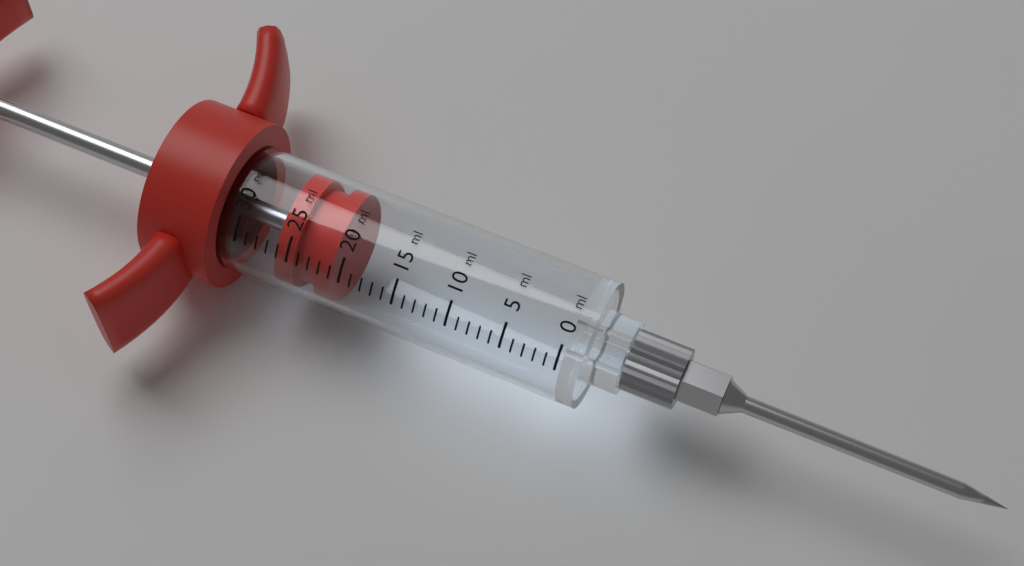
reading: 21 ml
